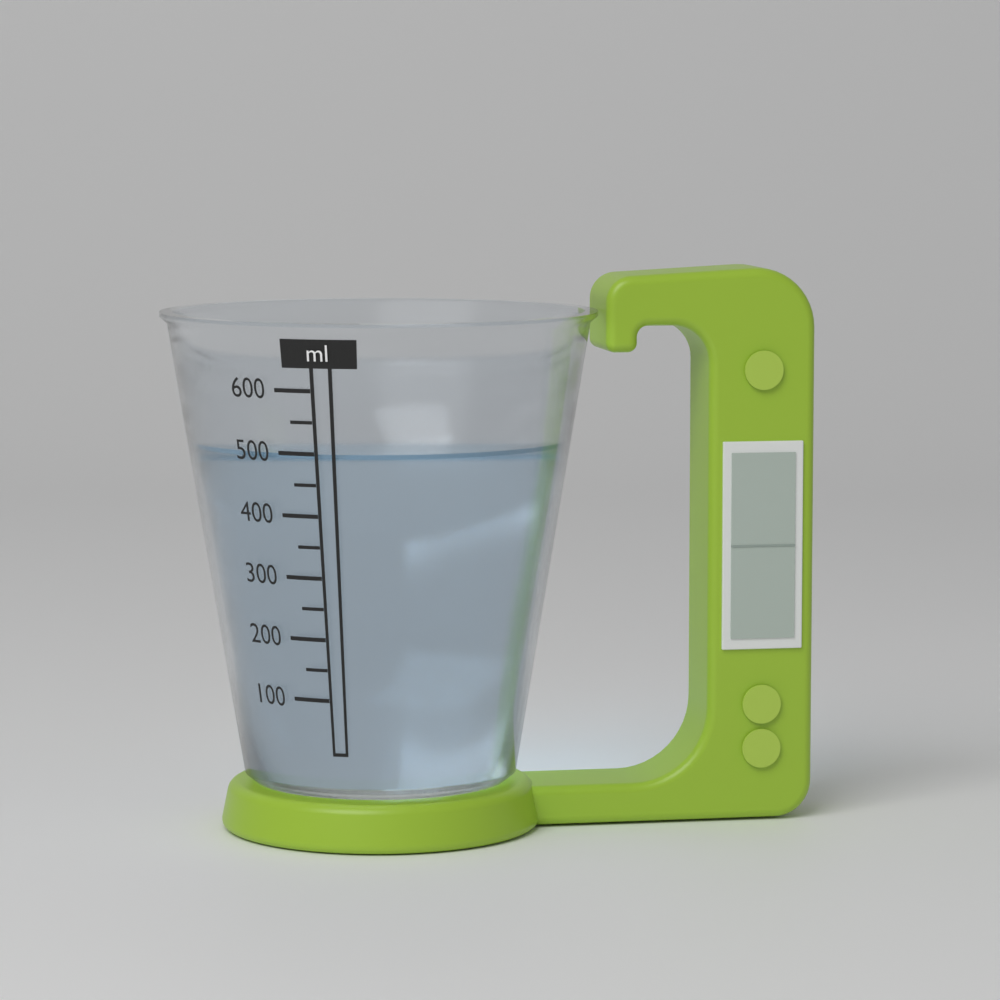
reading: 500 ml
